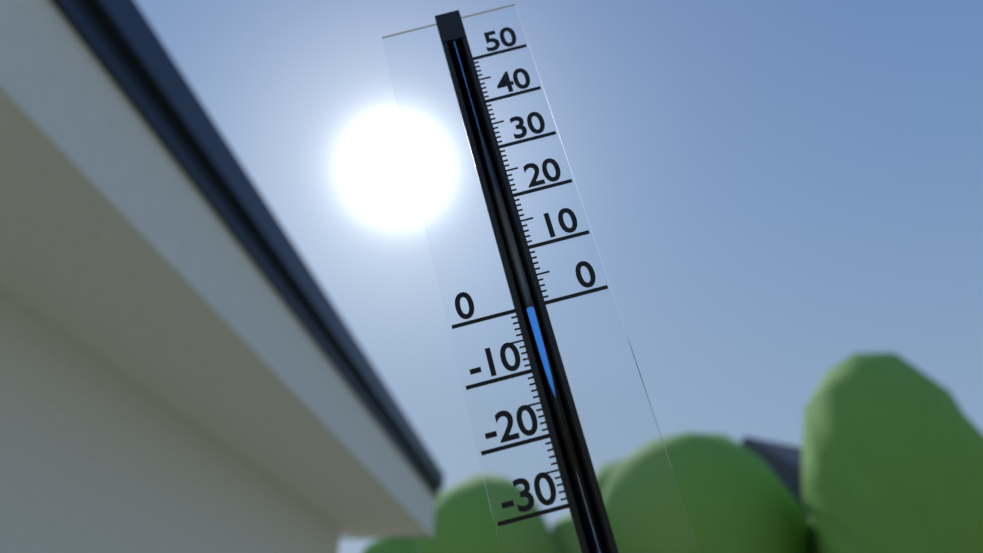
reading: 0 (no unit)
